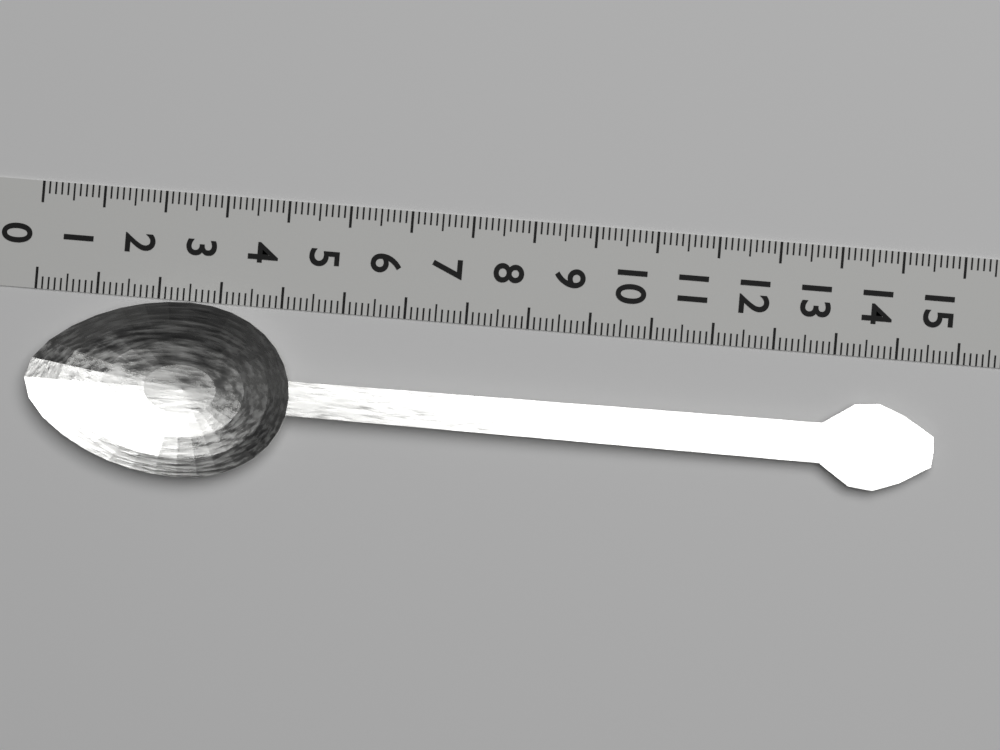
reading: 14.7 (no unit)
